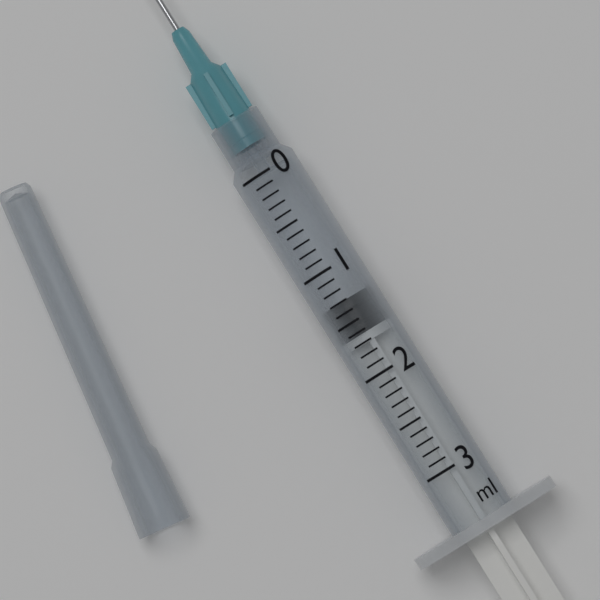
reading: 1.3 ml
